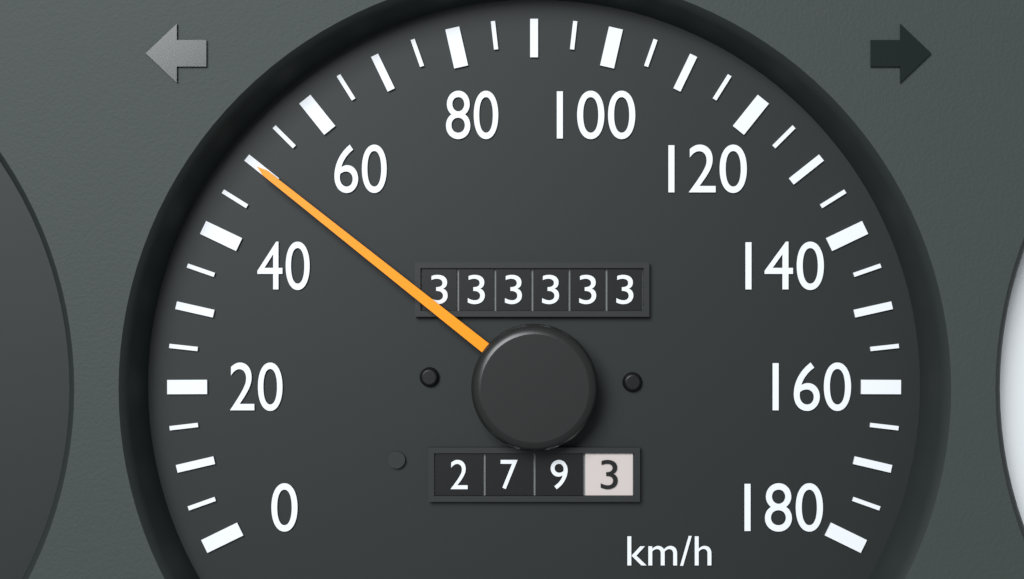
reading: 50 km/h
